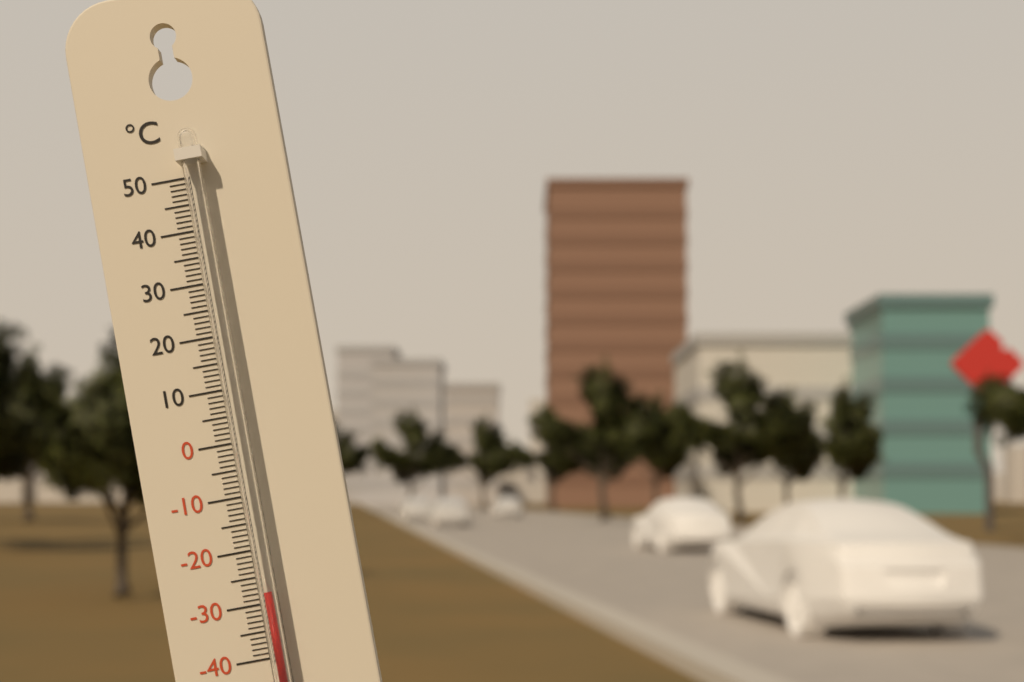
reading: -28 °C
